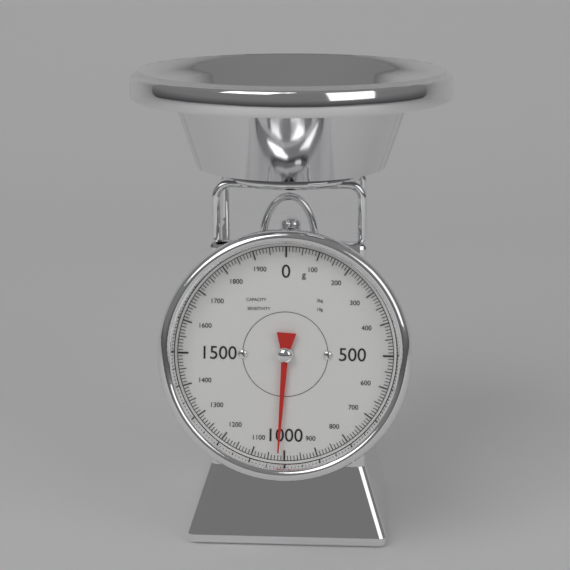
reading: 1020 g
